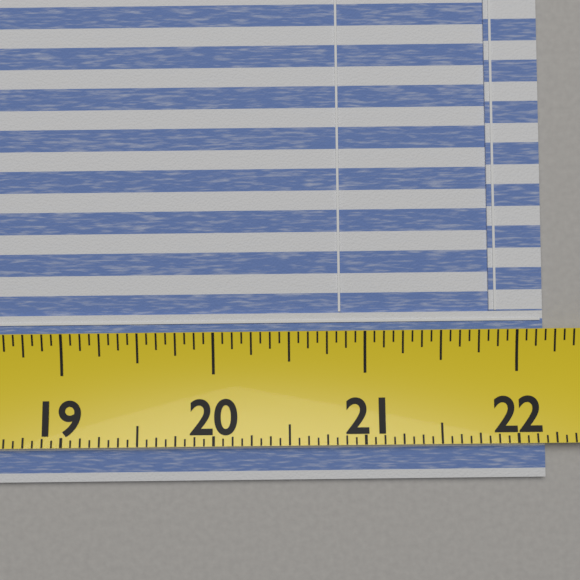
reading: 22.1875 (no unit)
